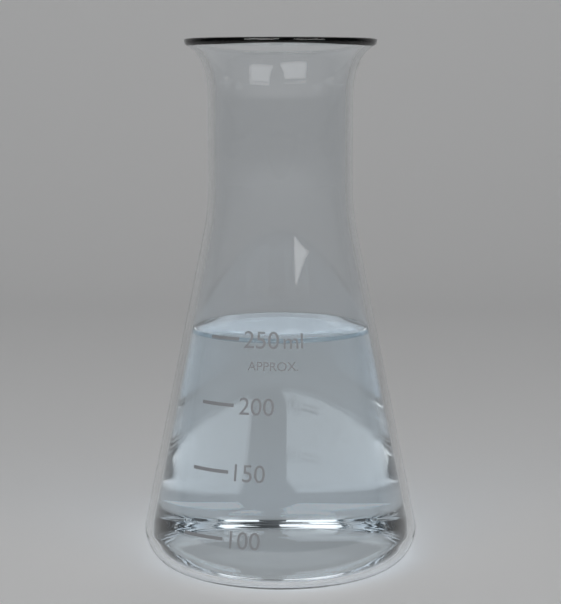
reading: 250 ml
